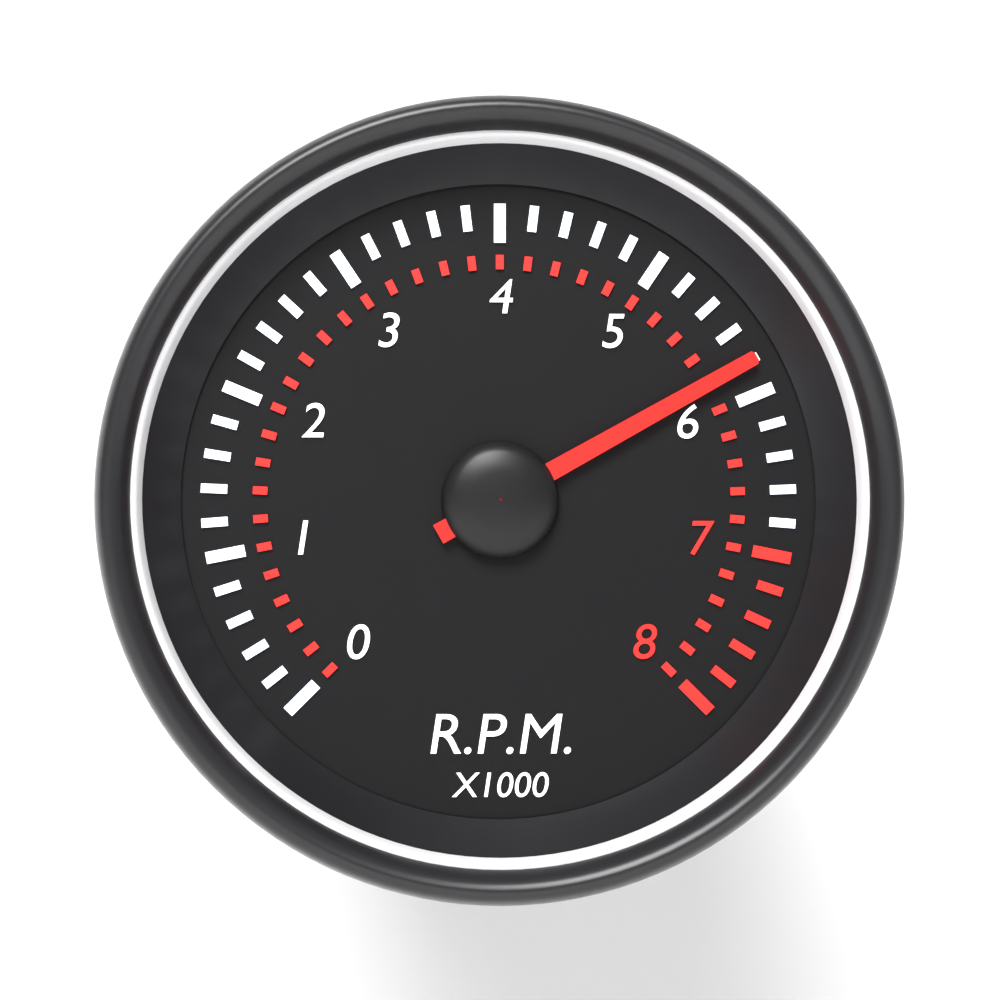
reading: 5.8 x1000 RPM
